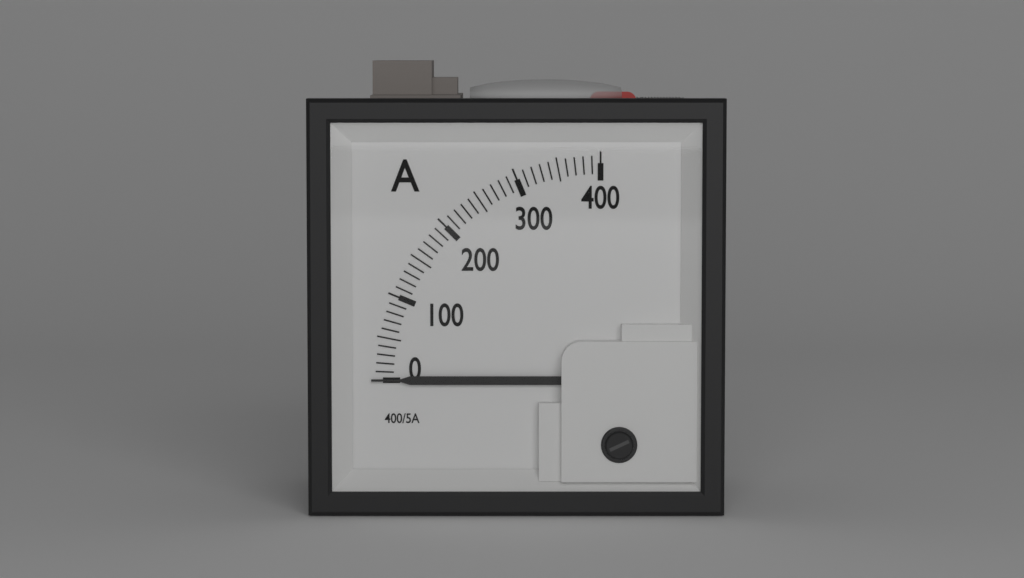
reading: 0 A
